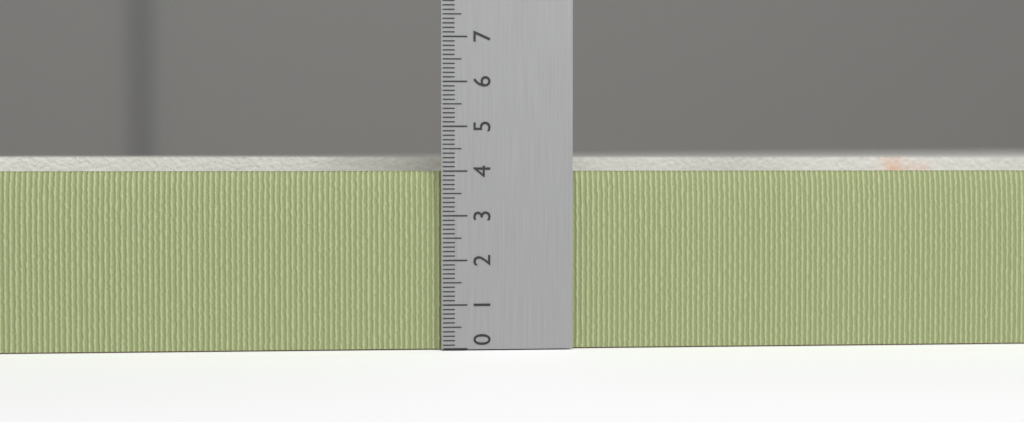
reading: 4.3 (no unit)
